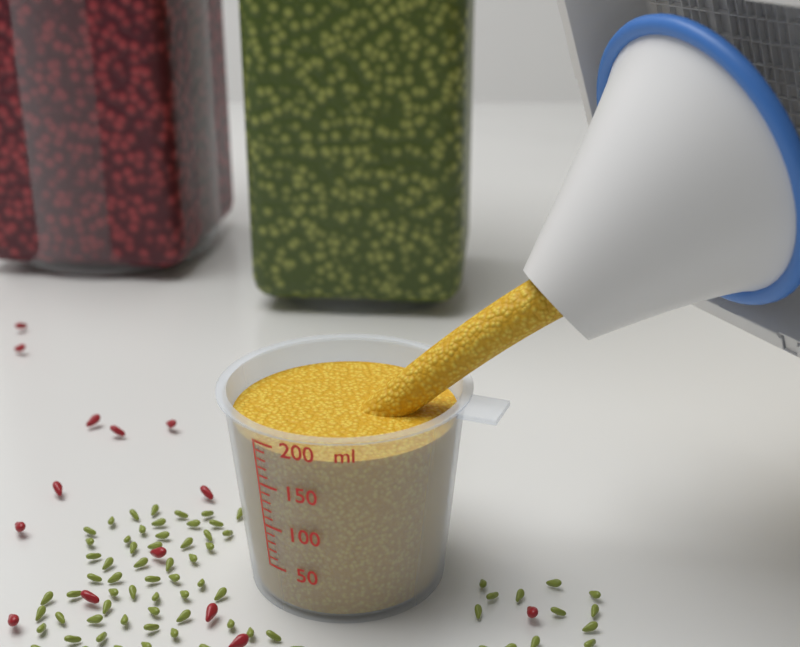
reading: 190 ml
